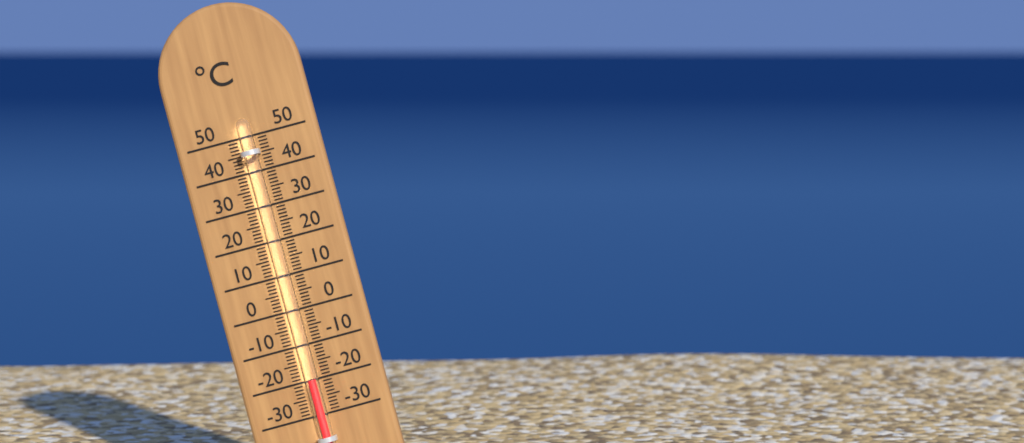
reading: -20 °C
